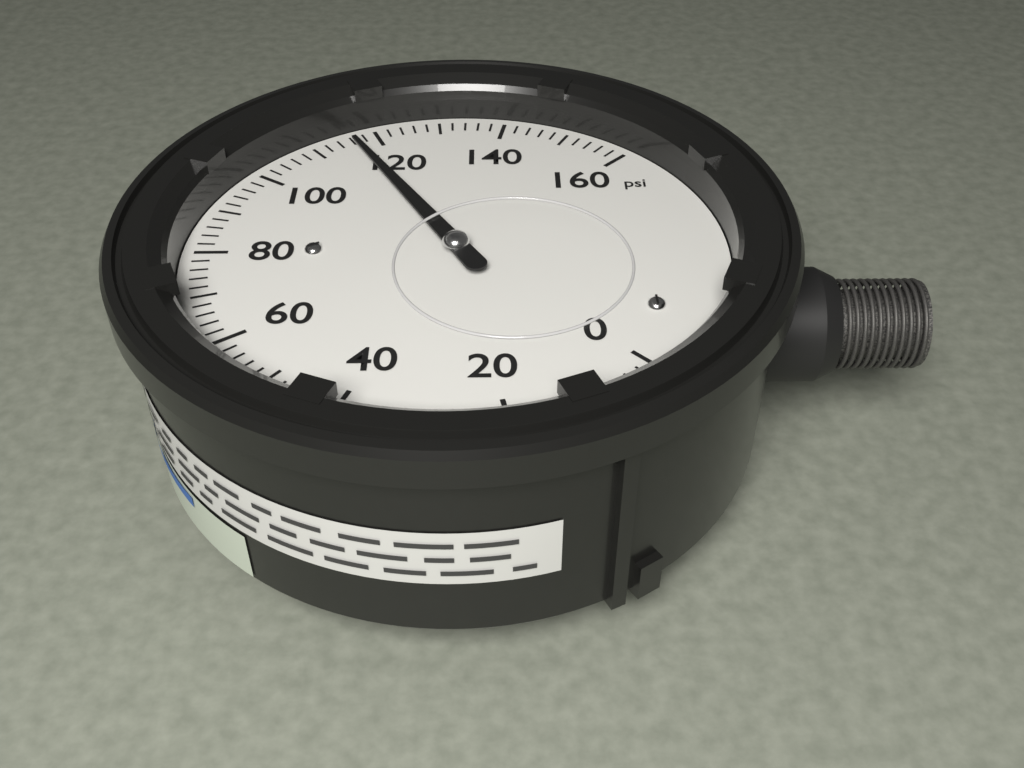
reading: 116 psi
